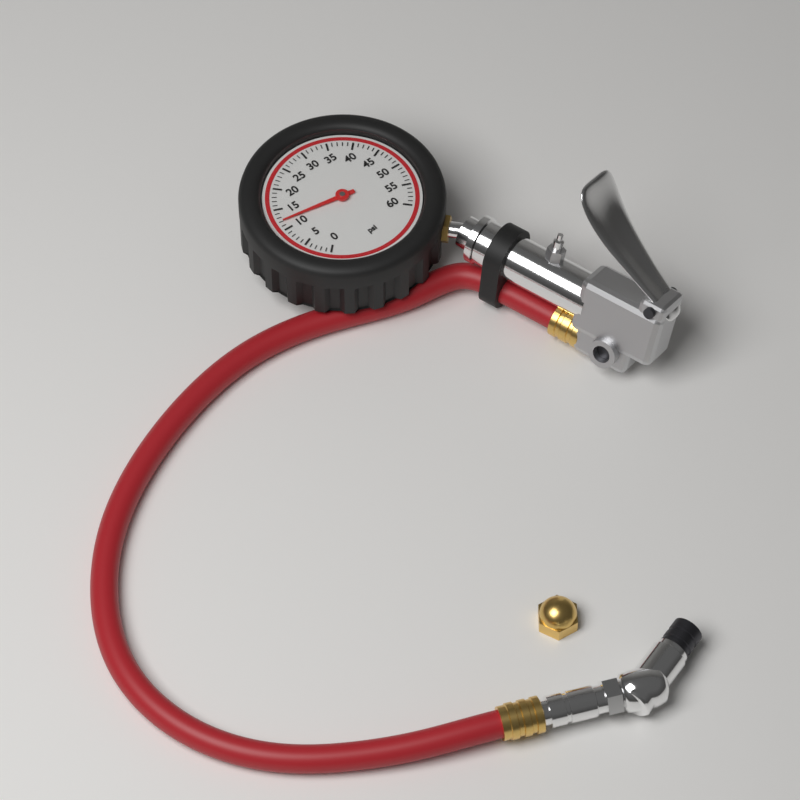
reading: 12 psi
